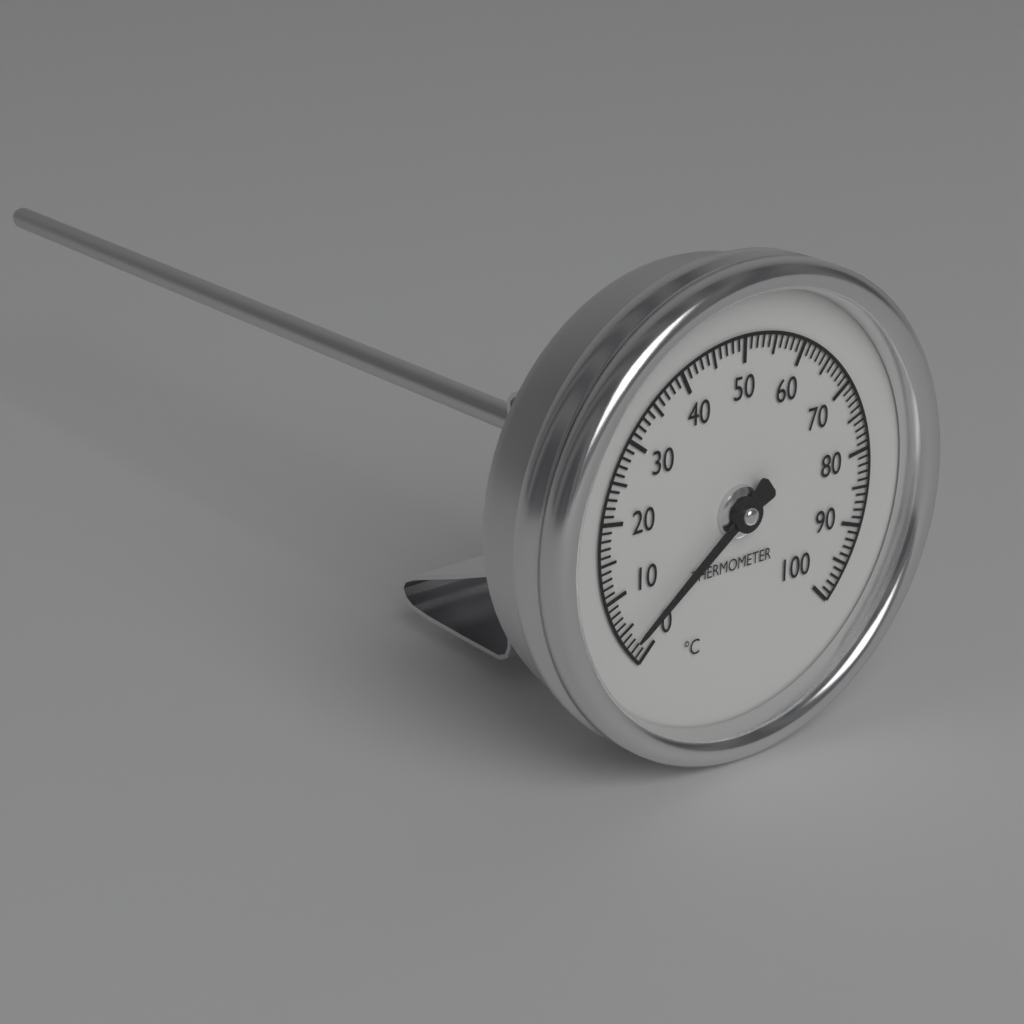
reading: 3 °C
